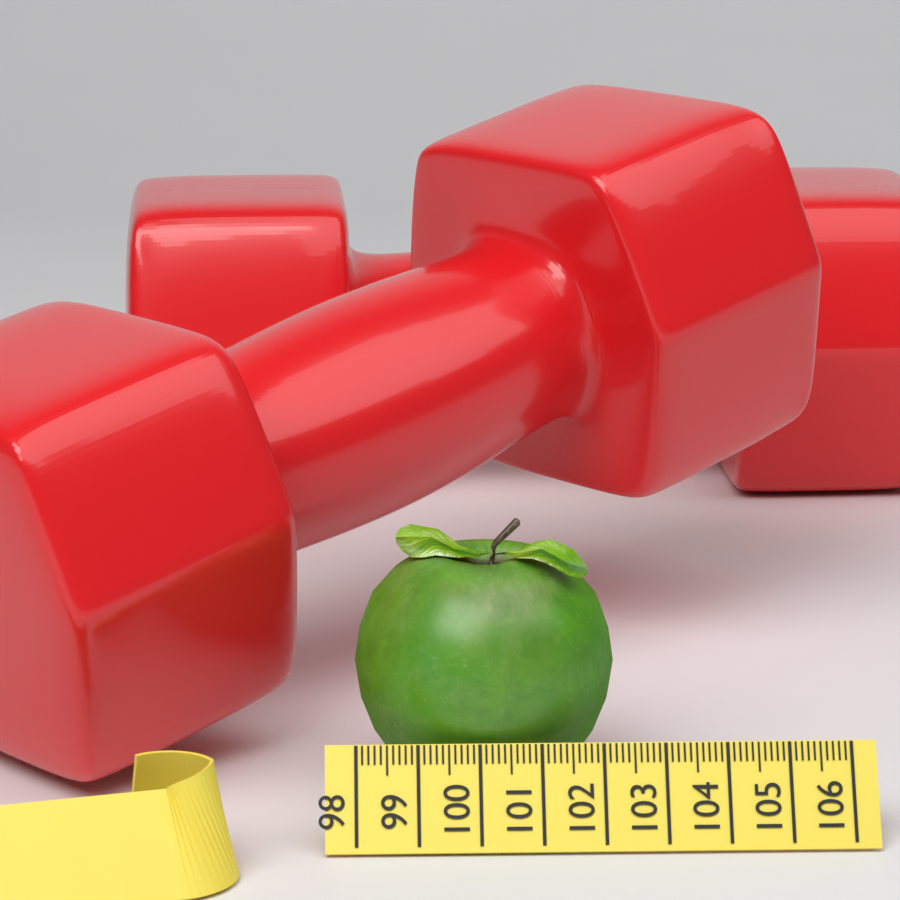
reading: 102.3 (no unit)
